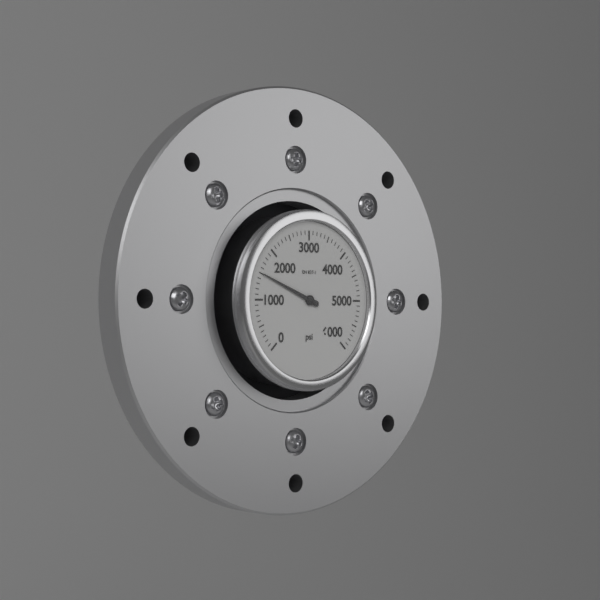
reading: 1500 psi
